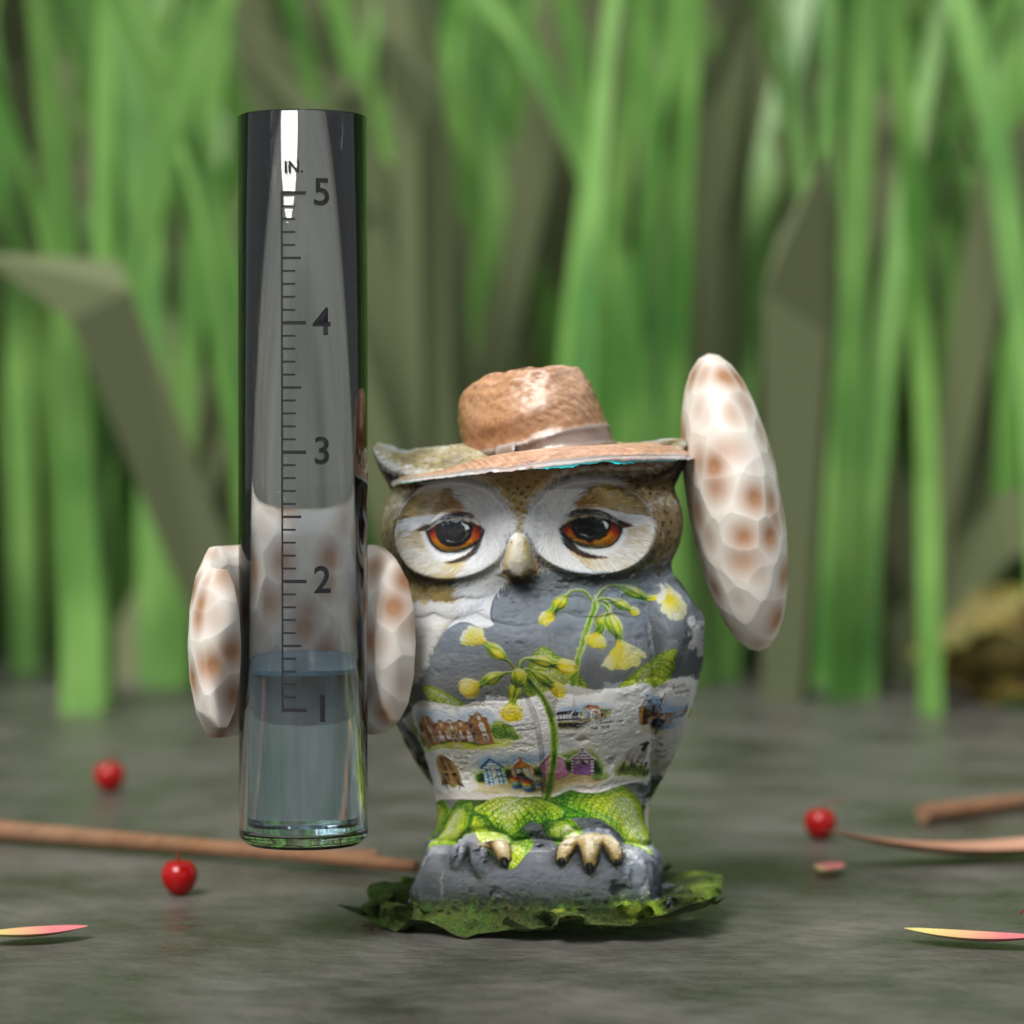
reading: 1.3 in
